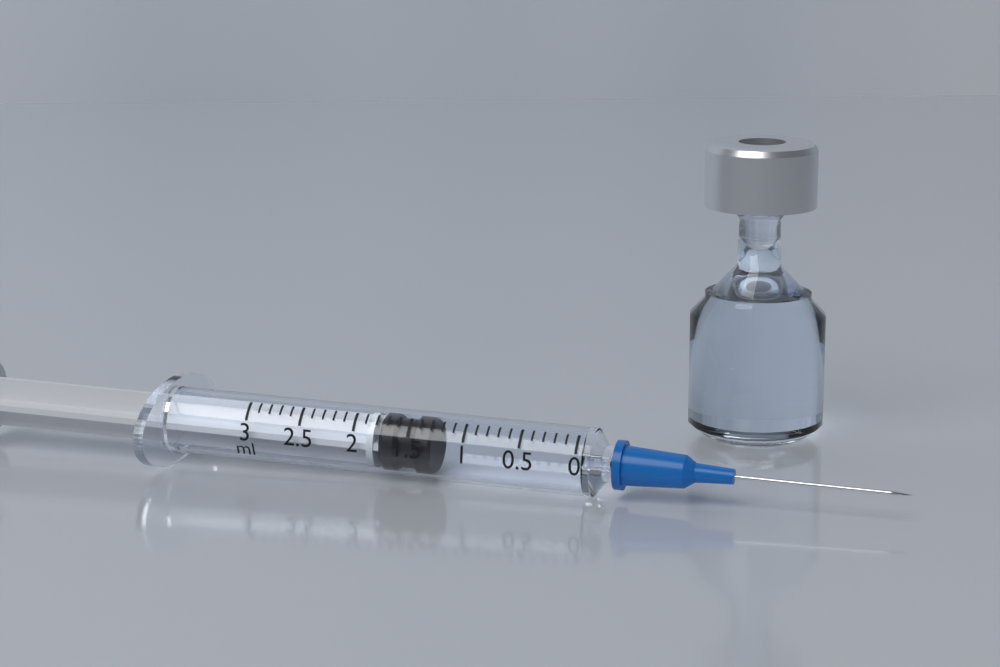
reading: 1.3 ml
